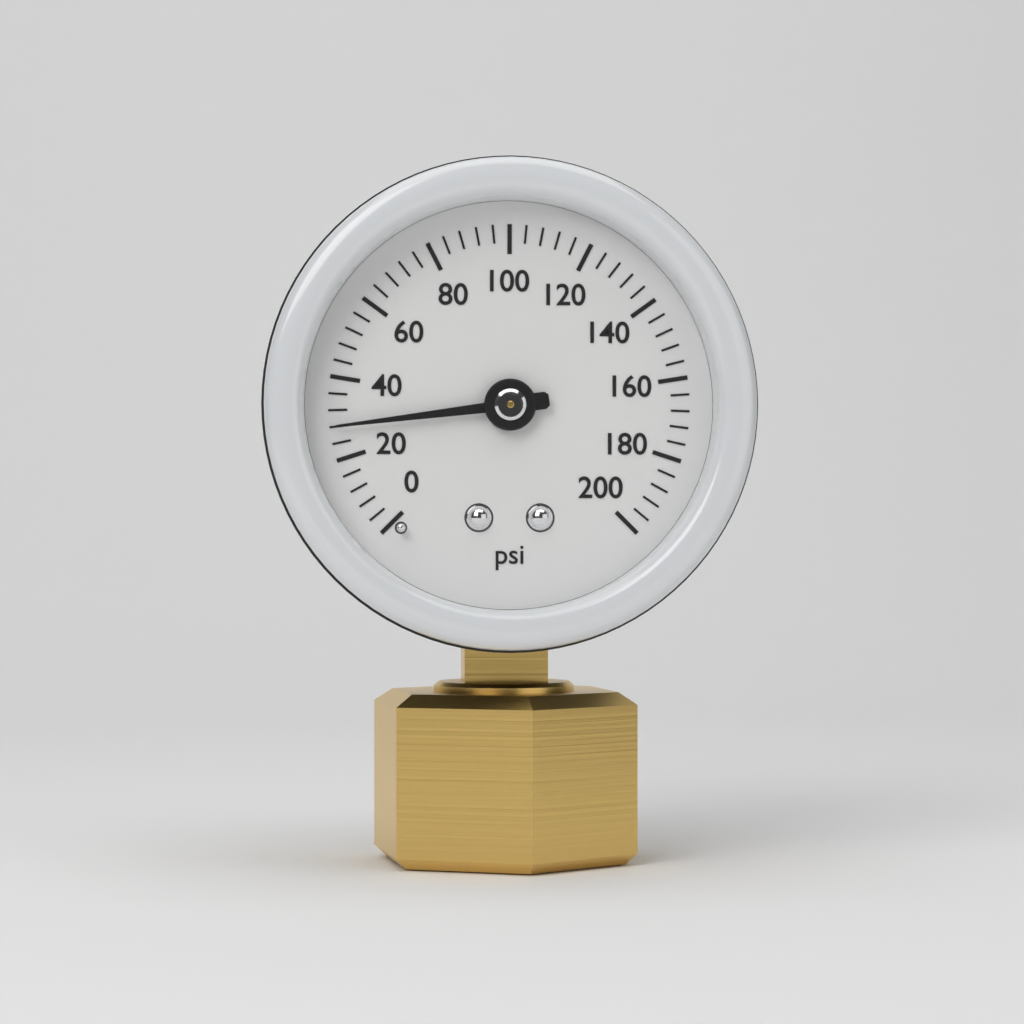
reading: 28 psi
